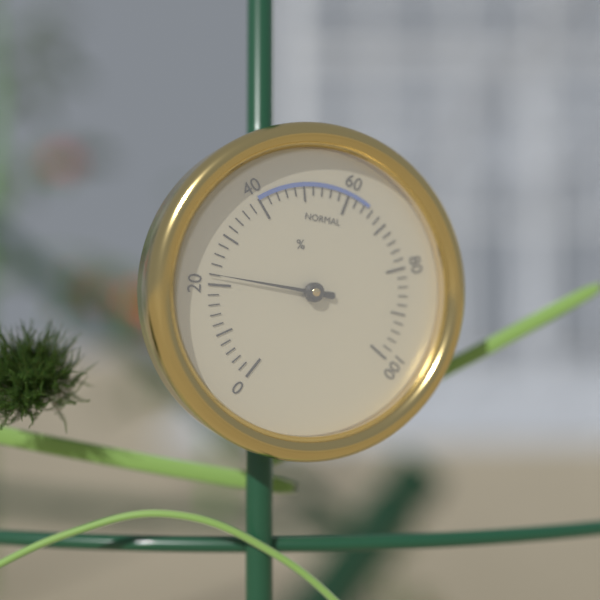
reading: 22 %
